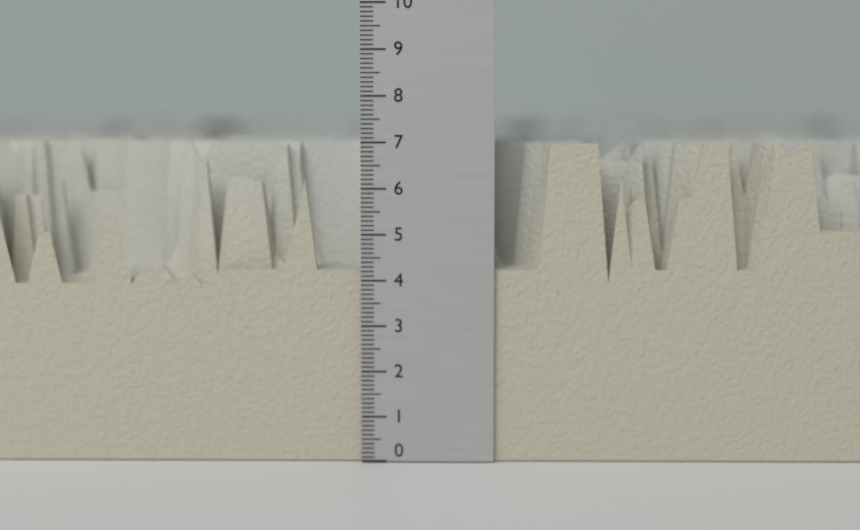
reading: 7.0 (no unit)
